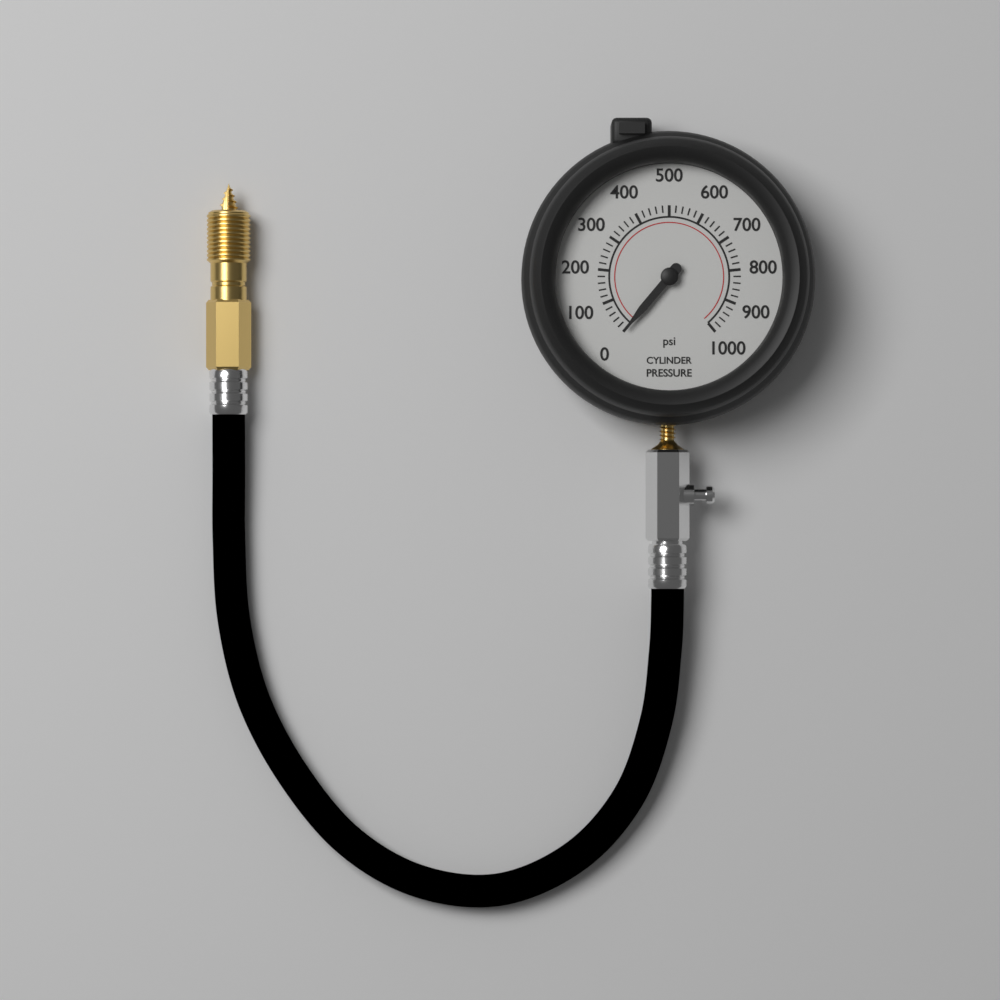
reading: 0 psi
